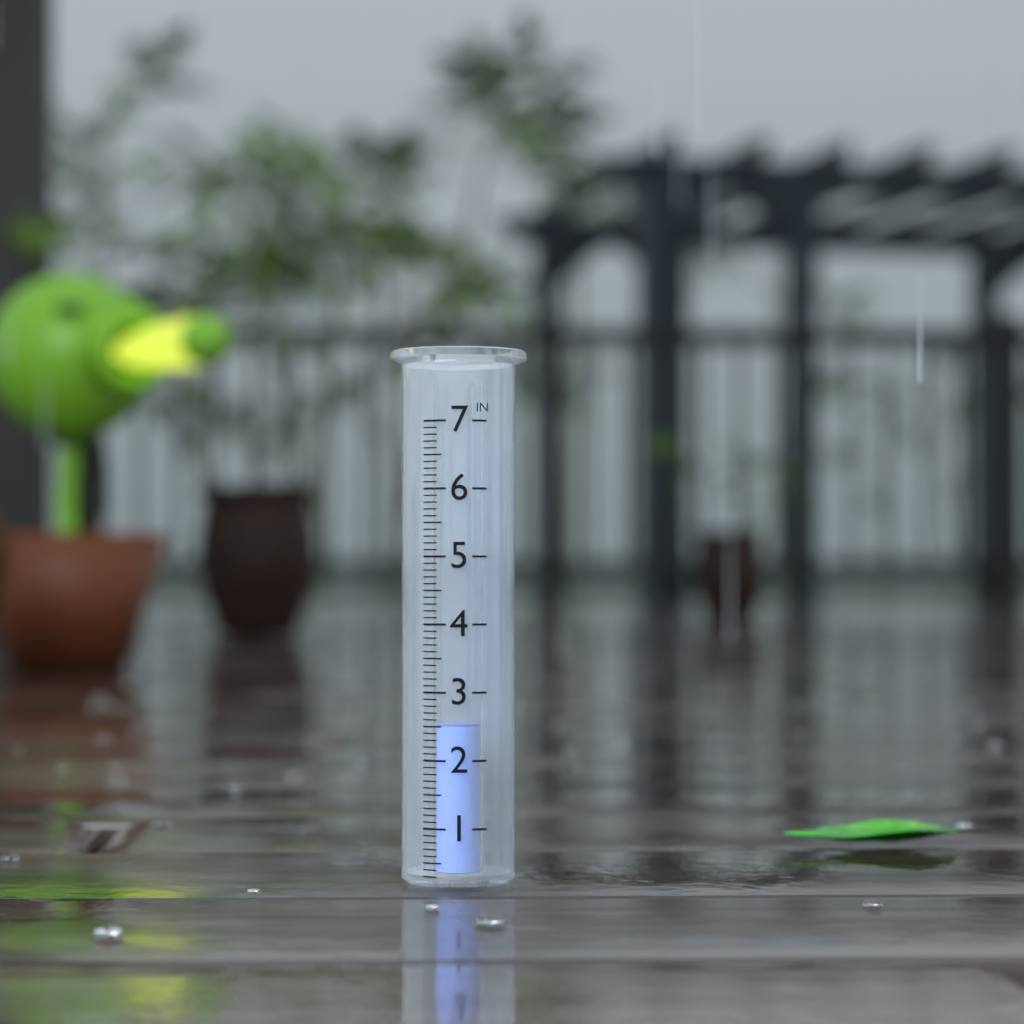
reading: 2.5 in
